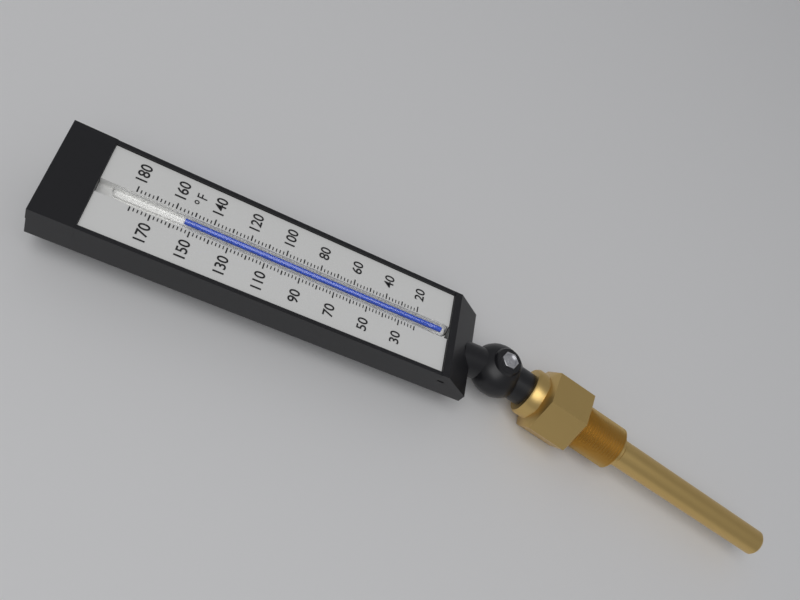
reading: 154 °F
